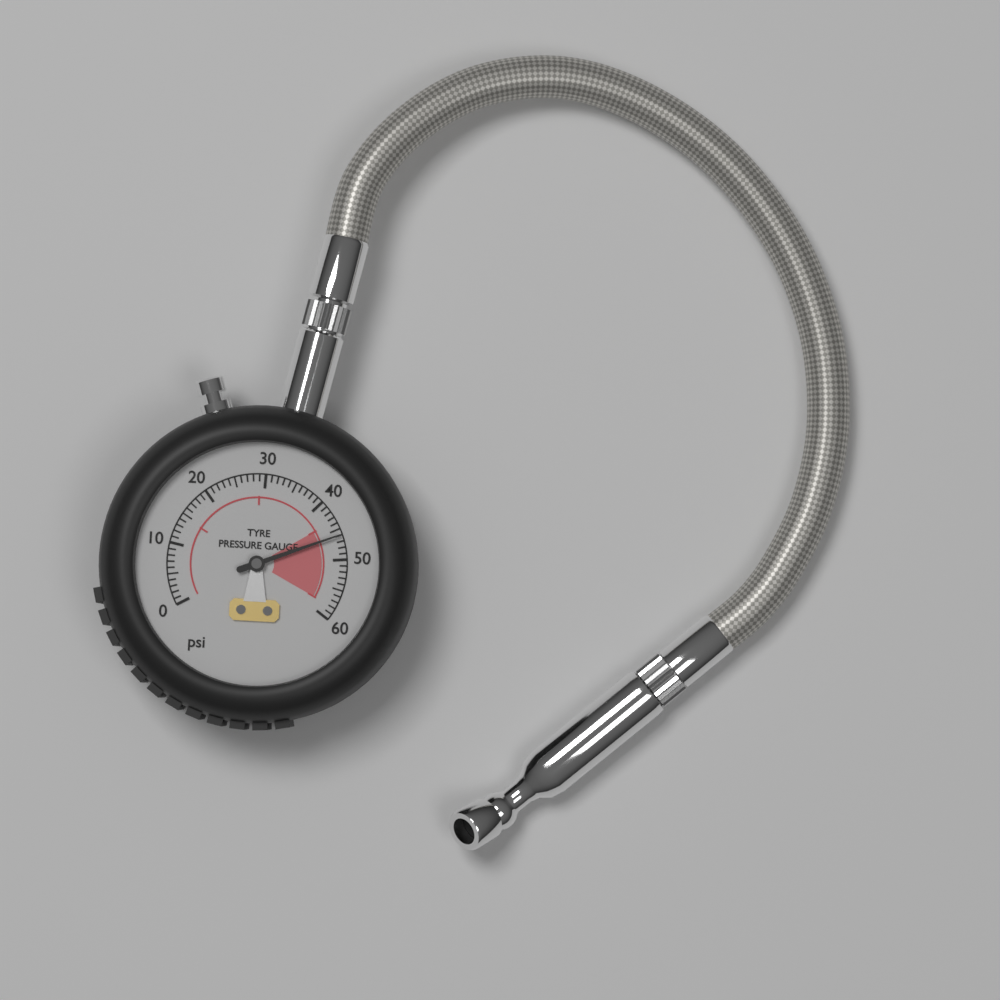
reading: 46 psi
